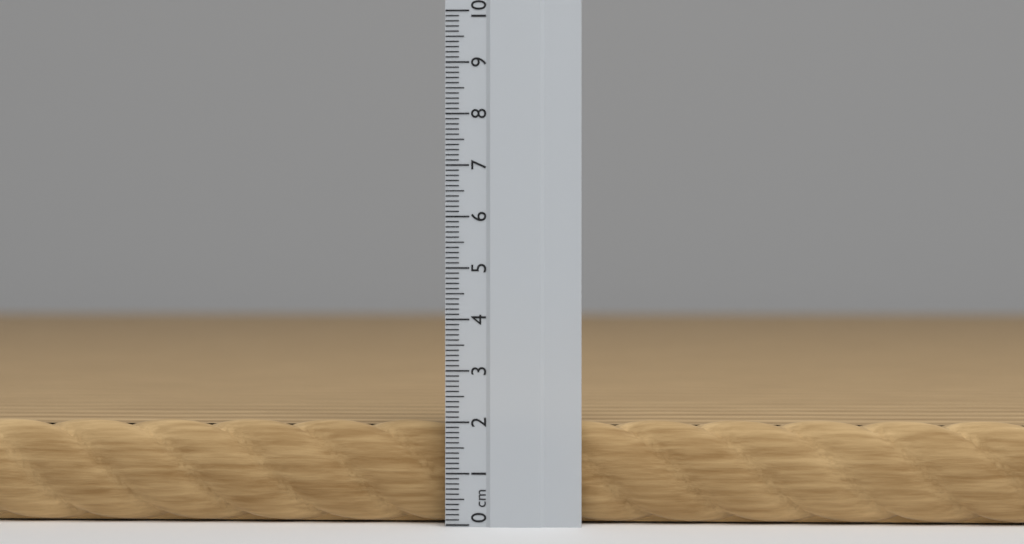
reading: 2.0 cm
